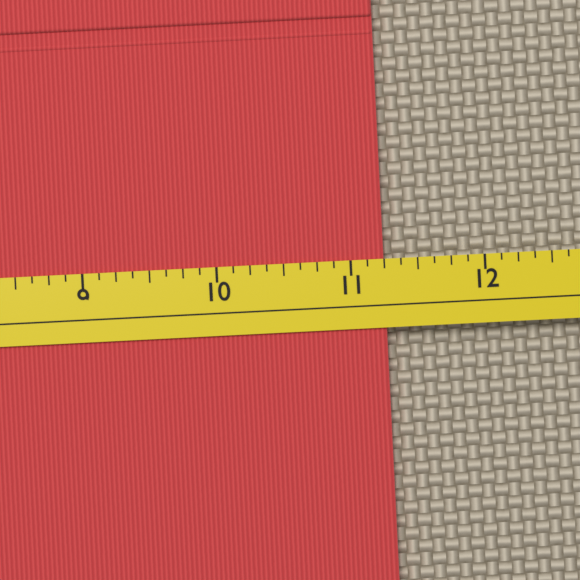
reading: 11.250 (no unit)
